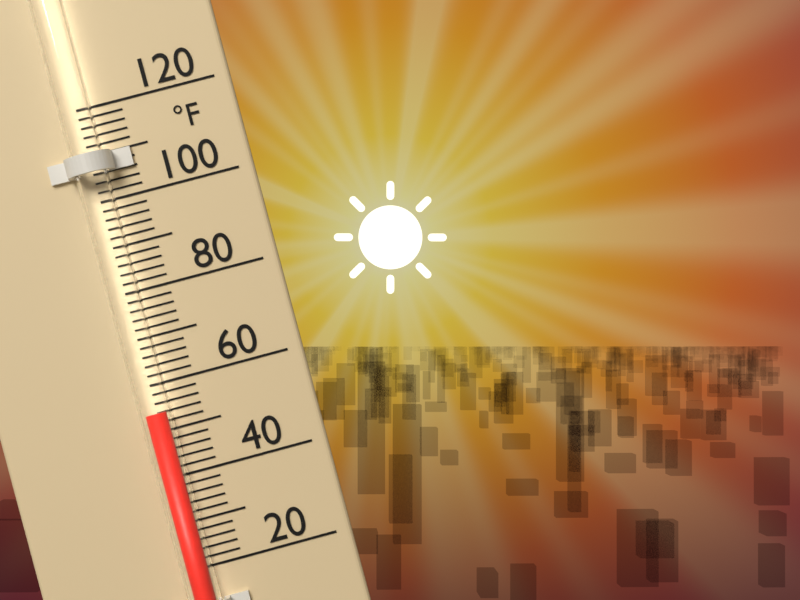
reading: 54 °F
